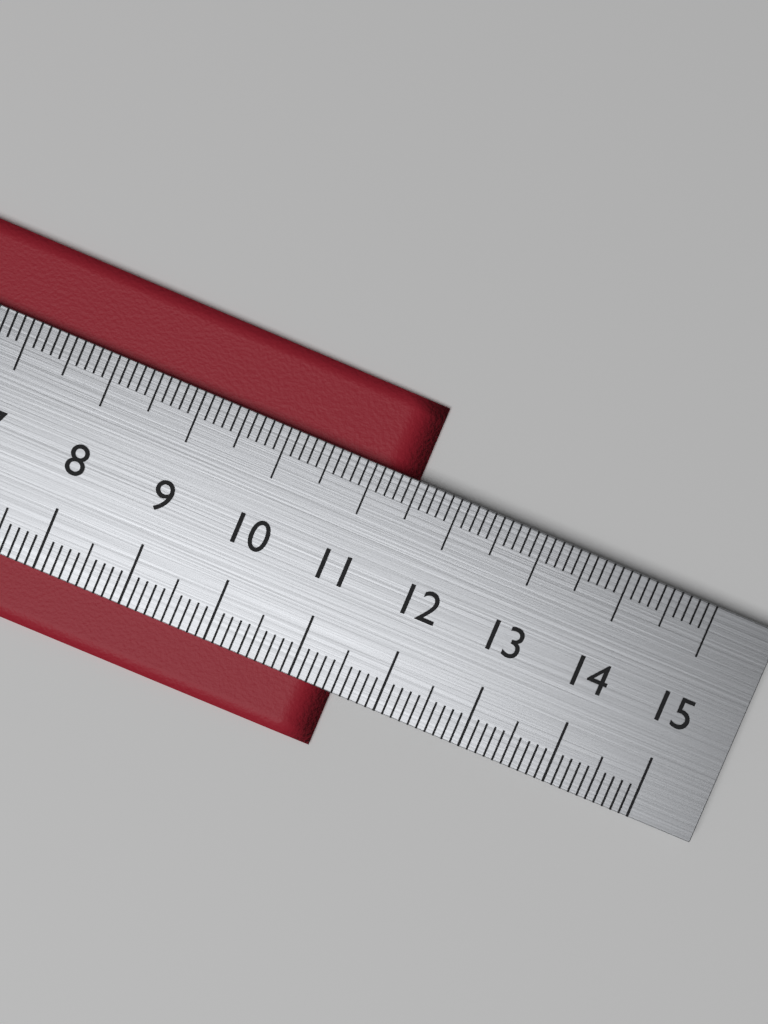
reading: 11.5 cm
